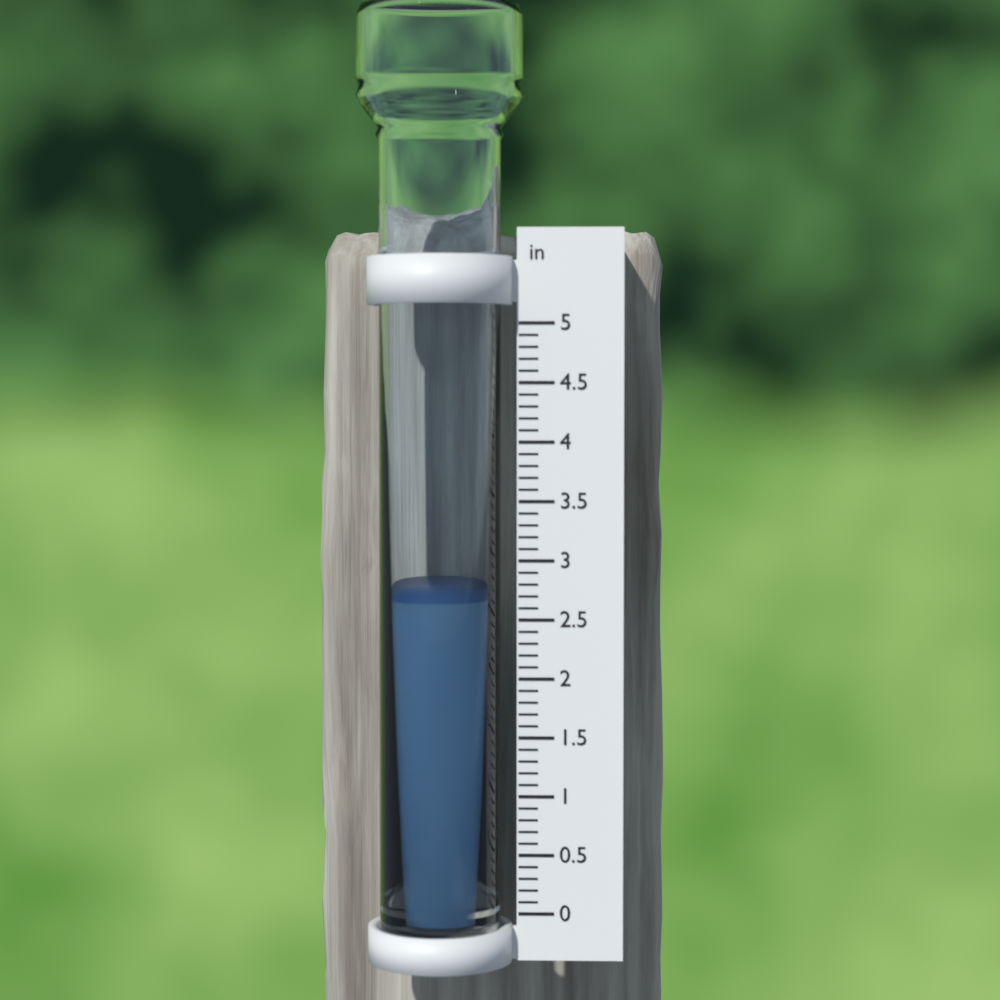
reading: 2.7 in
